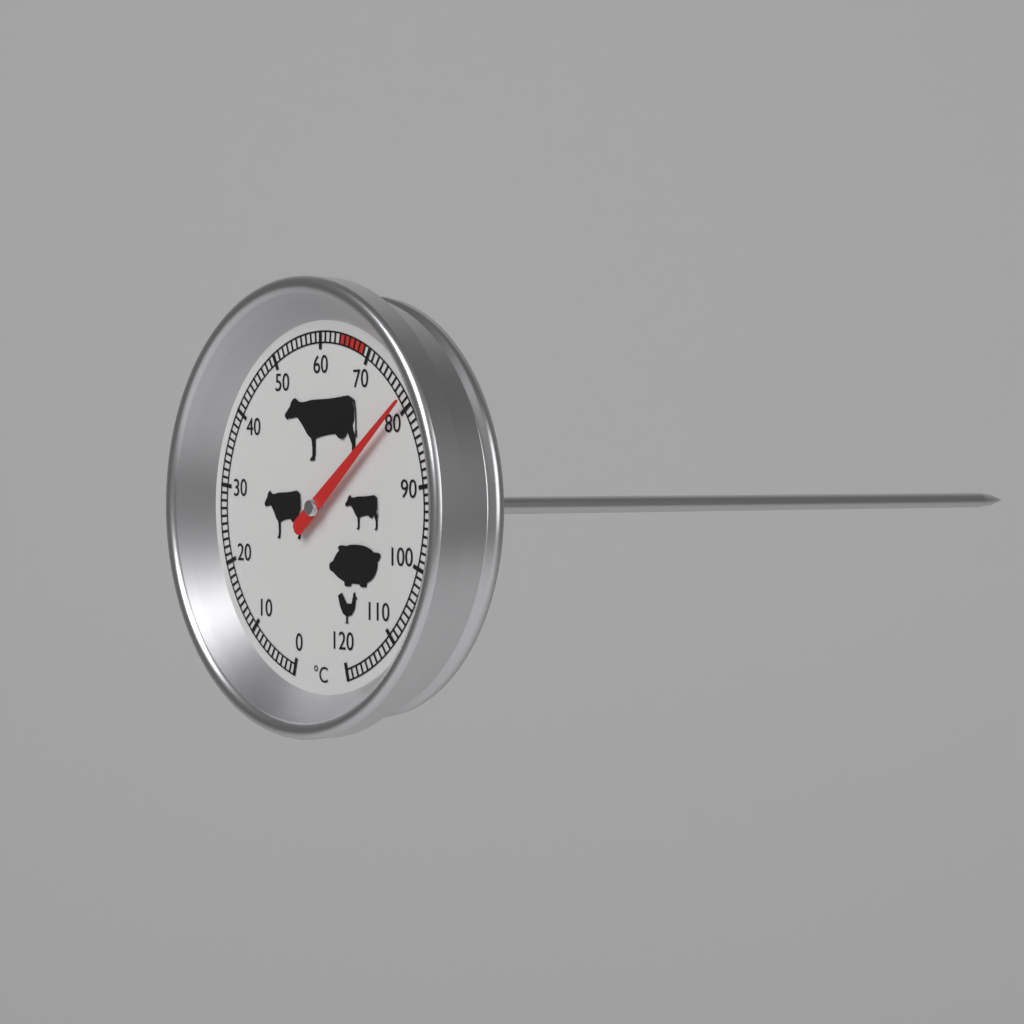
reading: 79 °C
